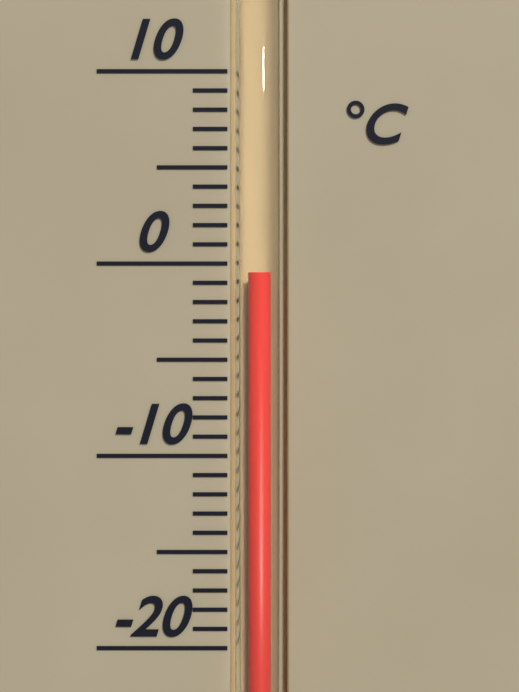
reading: -0.5 °C
